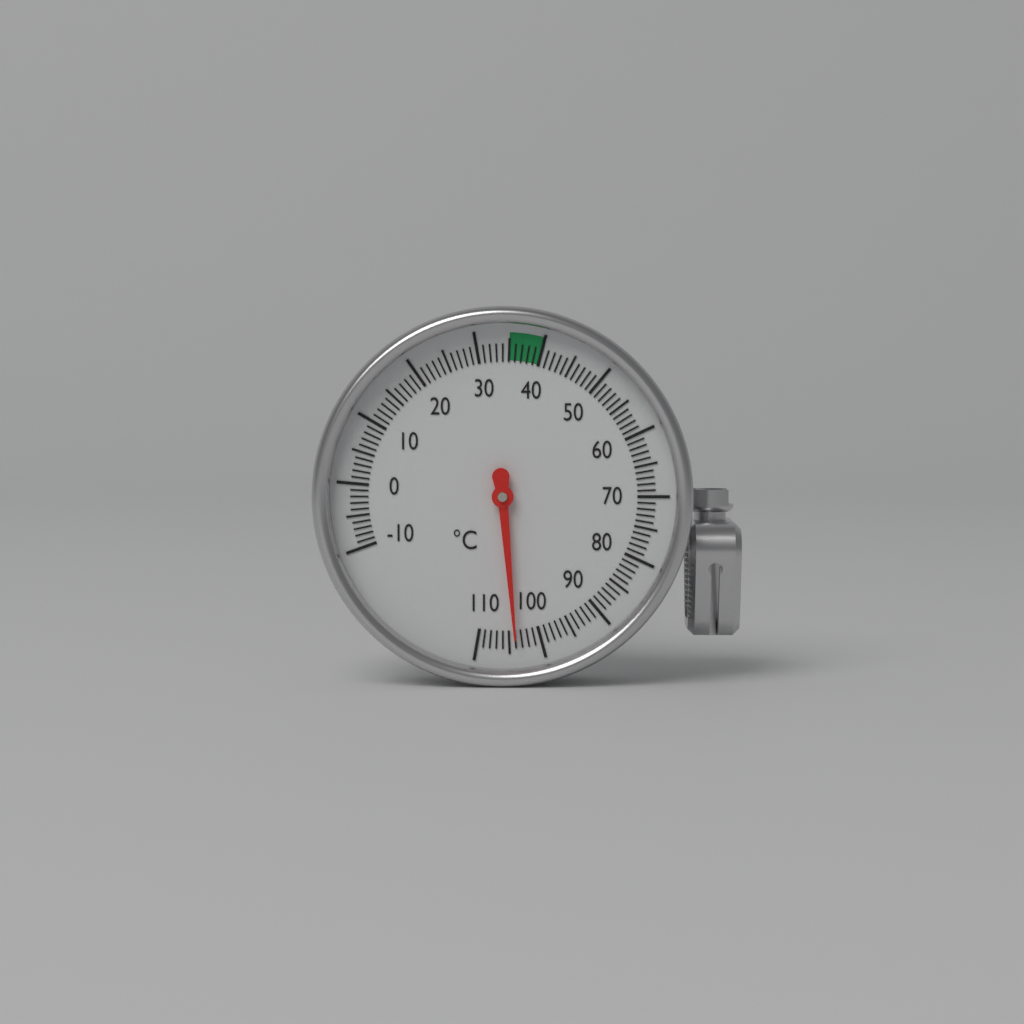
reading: 104 °C
